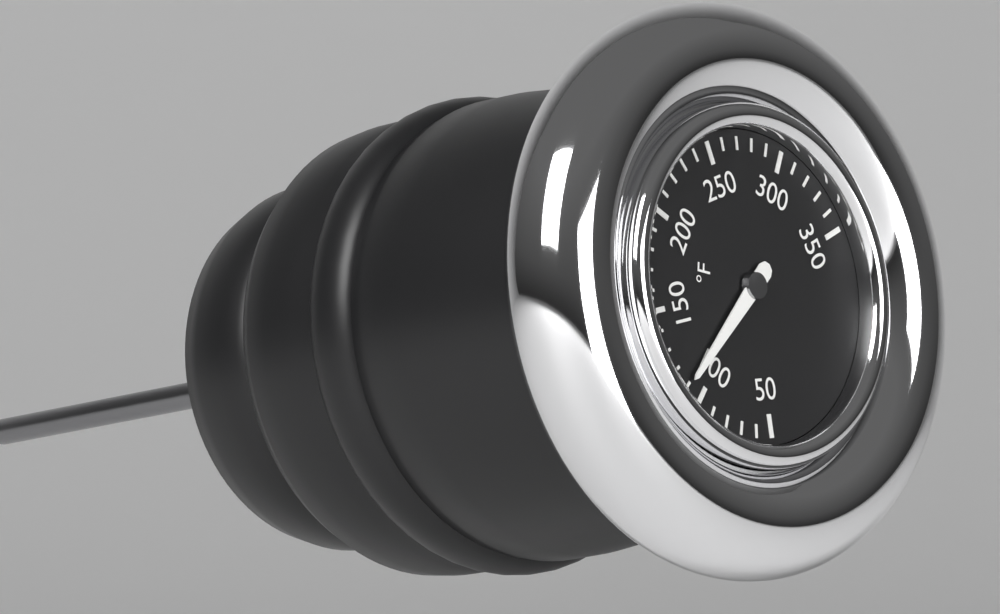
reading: 110 °F
